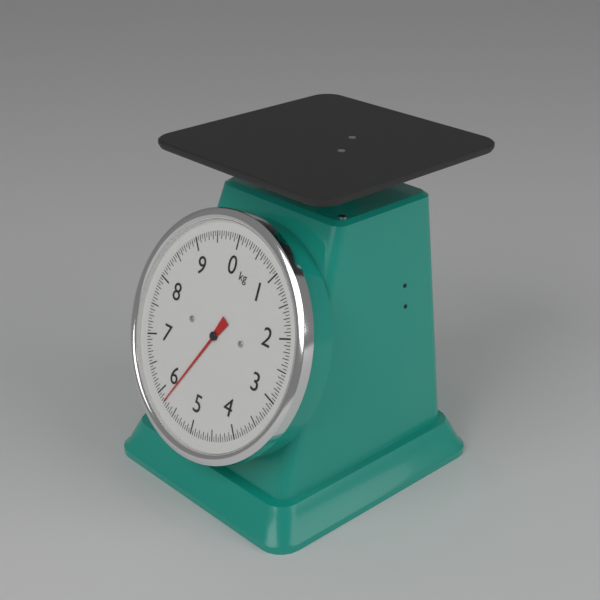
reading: 5.80 kg
